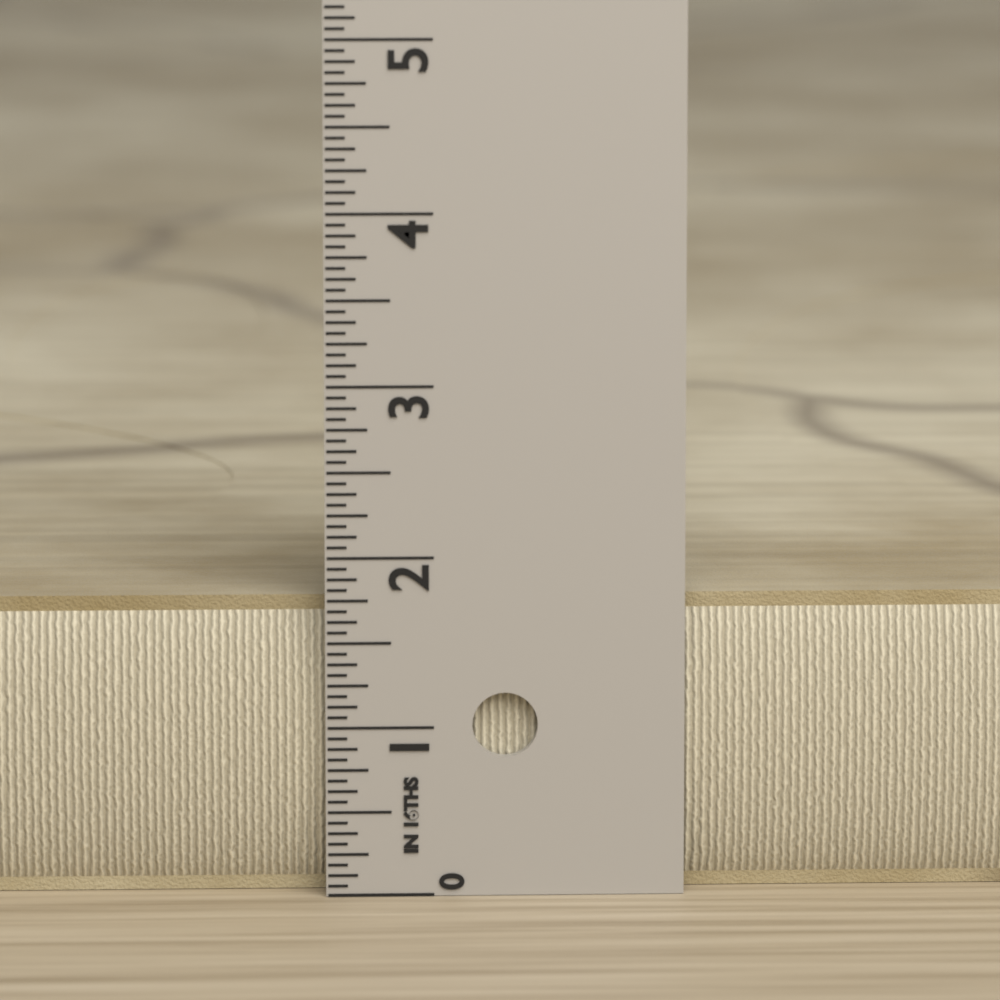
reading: 1.7500 in
